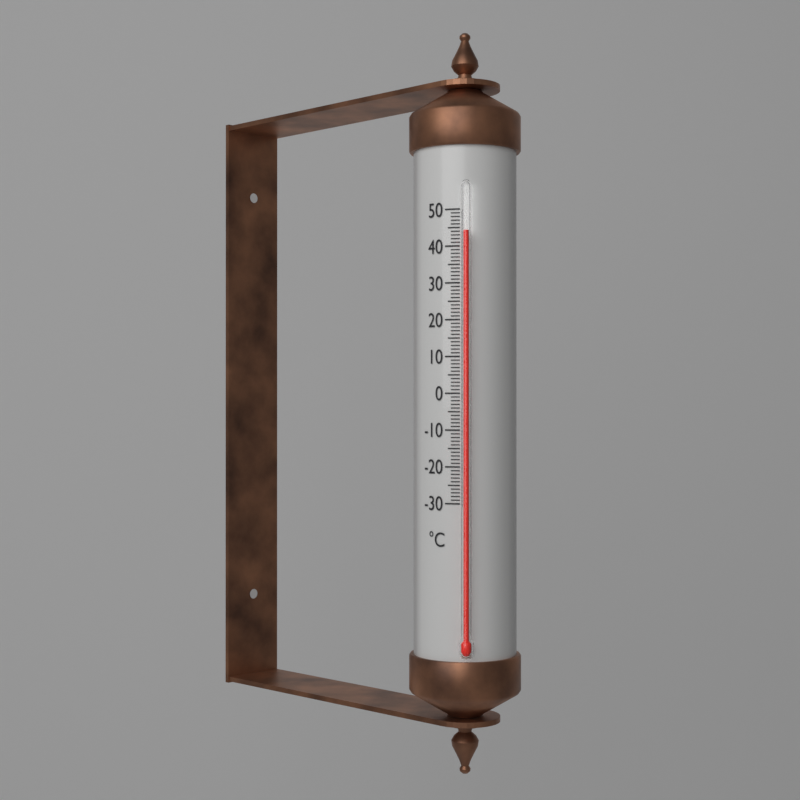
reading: 44 °C
